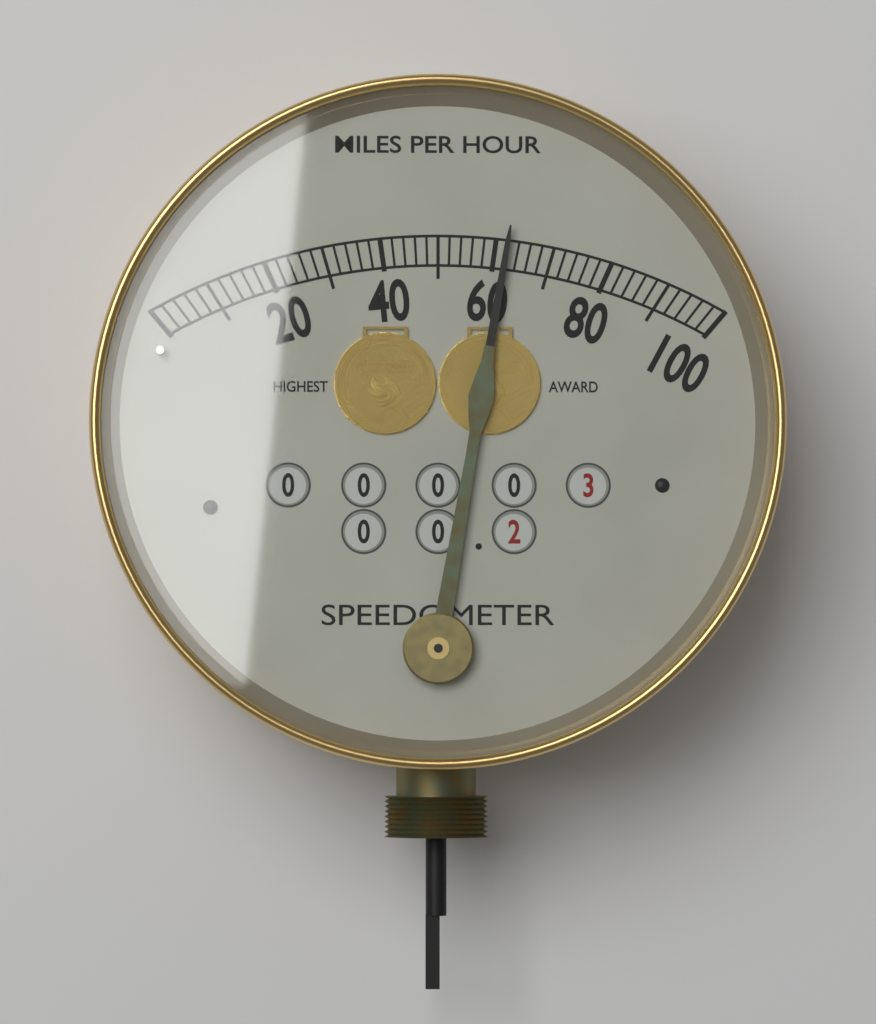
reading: 62 mph
